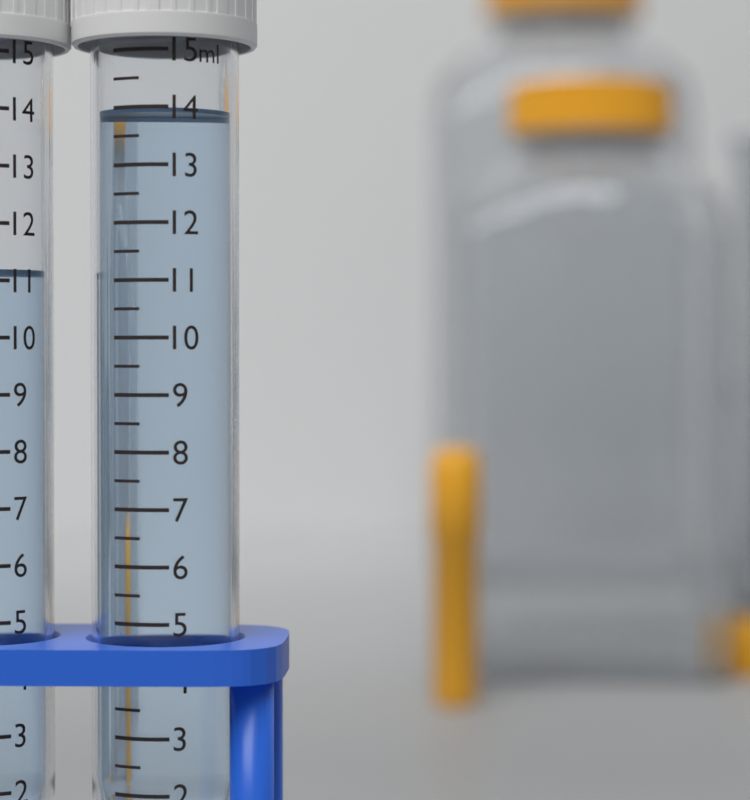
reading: 14.0 ml
